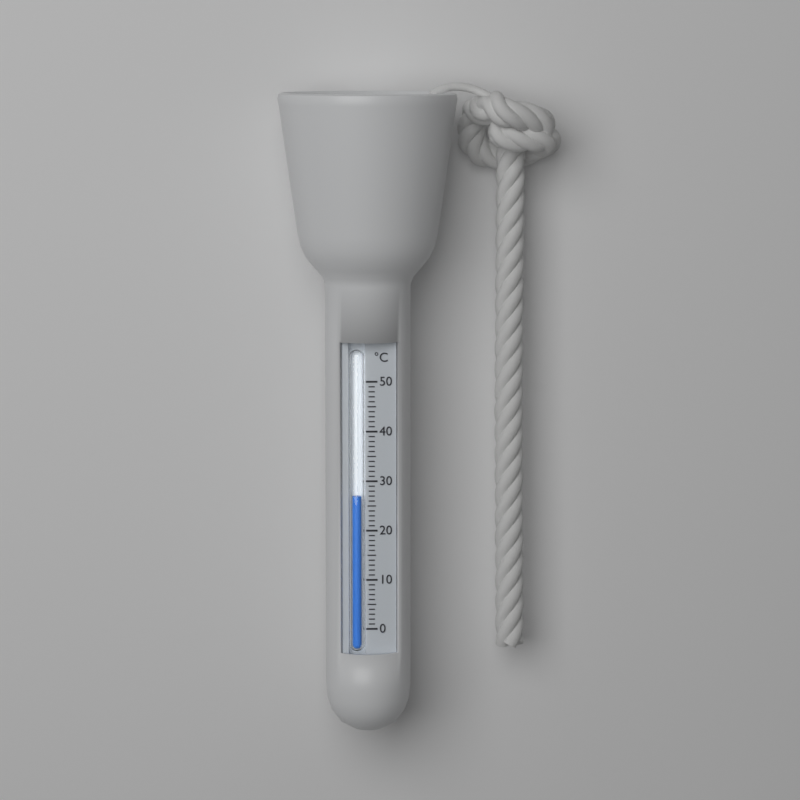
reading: 27 °C
